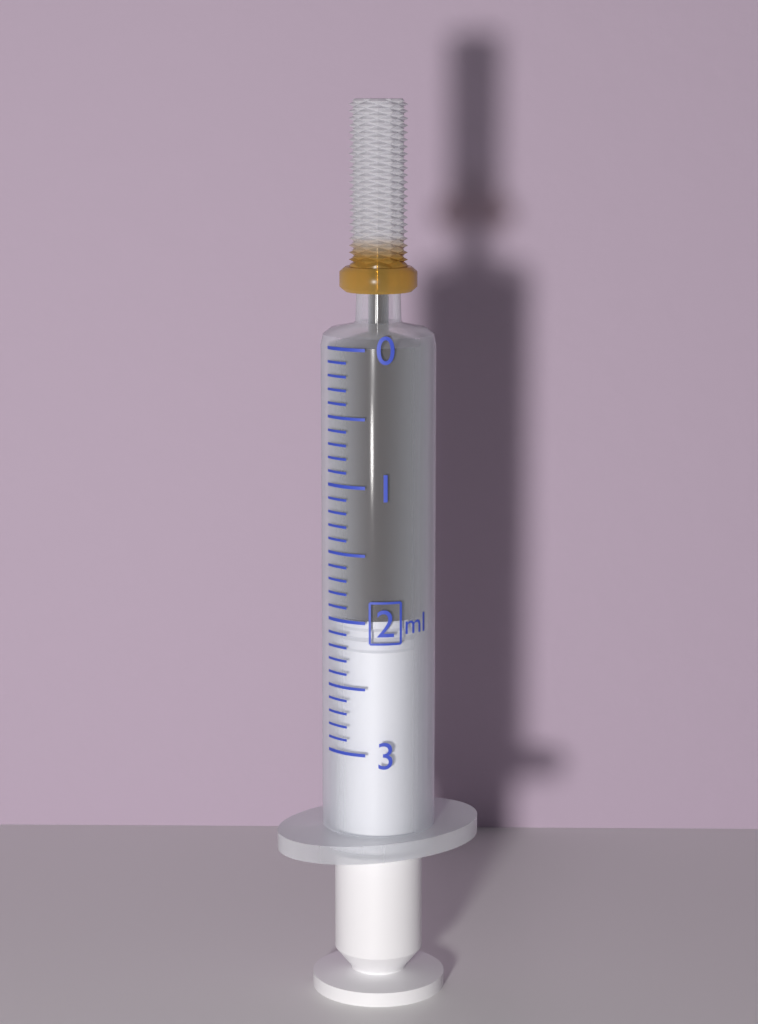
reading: 2.0 ml
